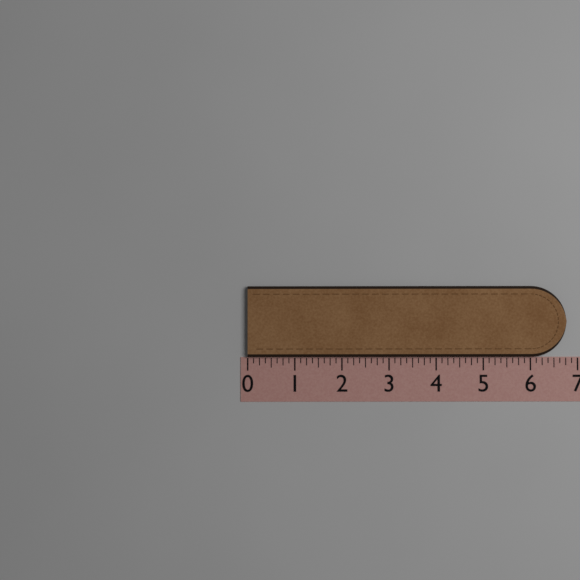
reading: 6.750 (no unit)
